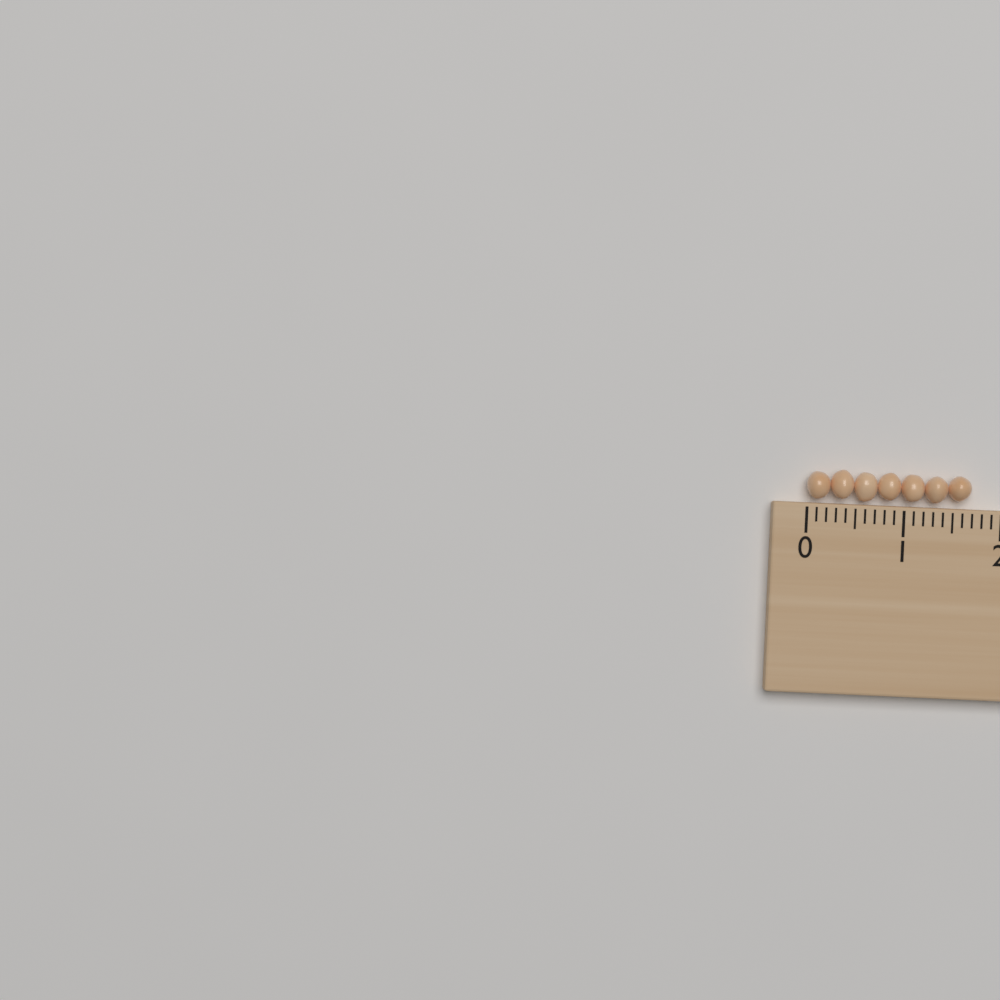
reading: 1.7 (no unit)
